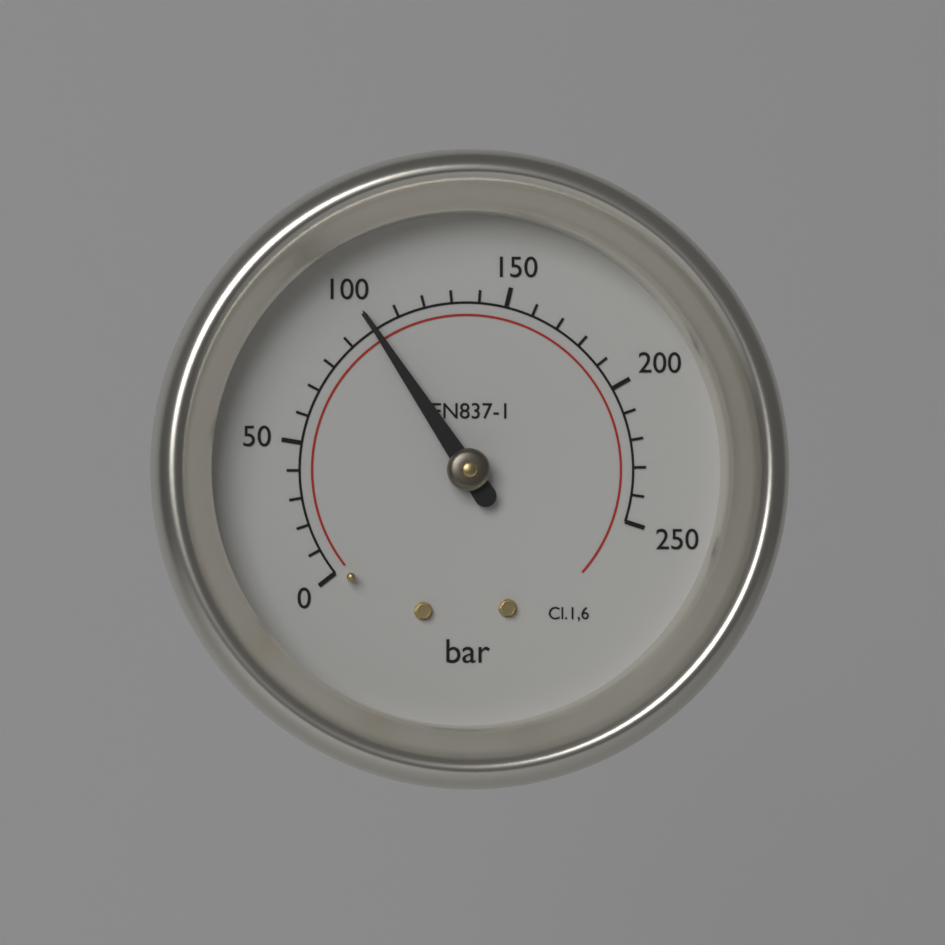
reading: 100 bar
